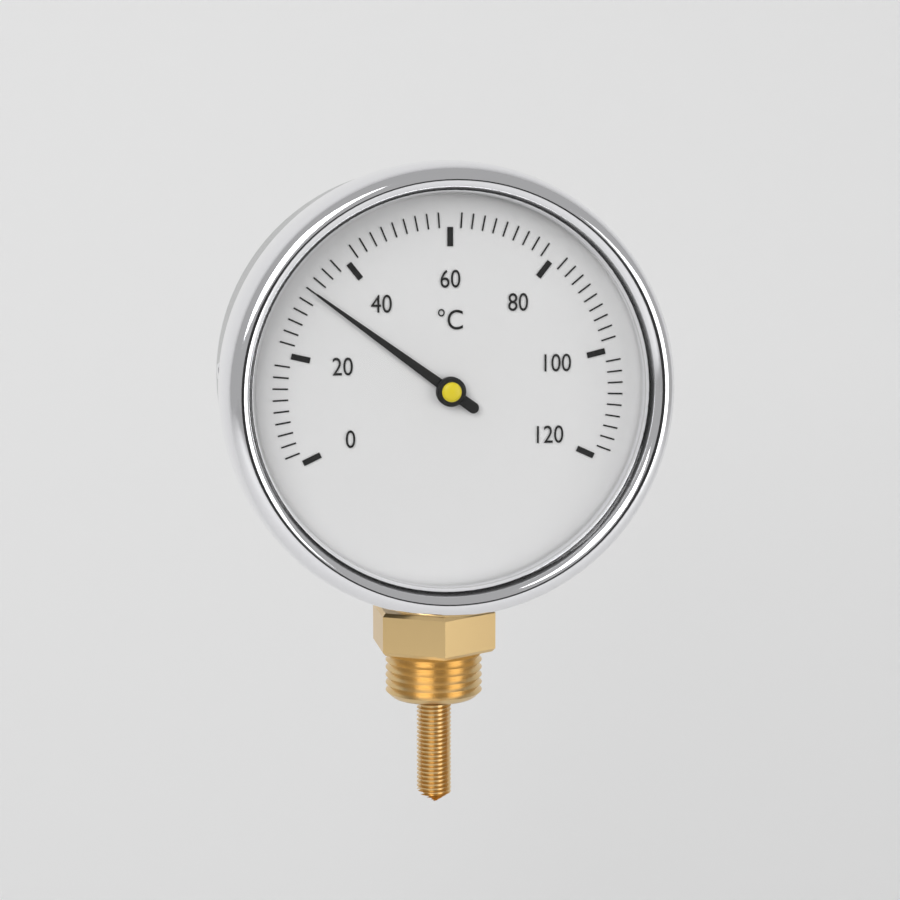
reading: 32 °C
